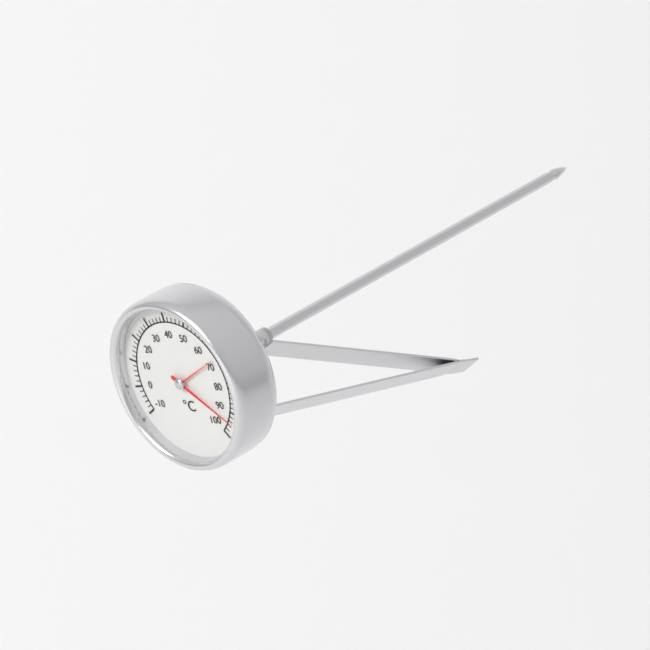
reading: 94 °C
